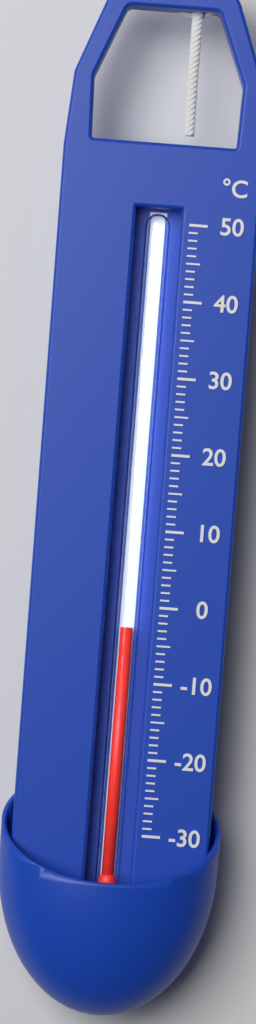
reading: -3 °C
